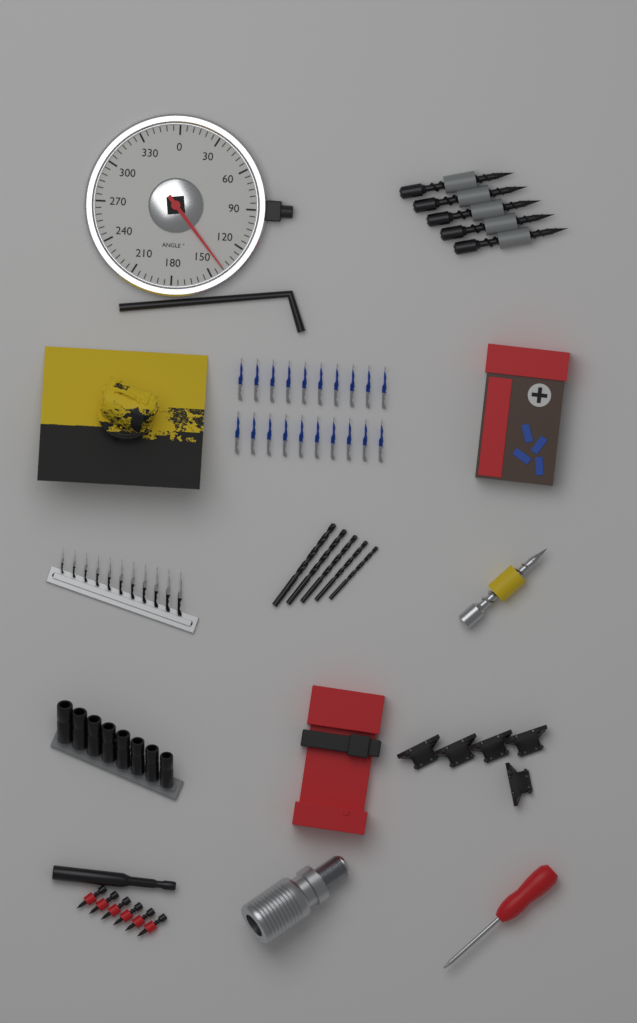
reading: 140 °
